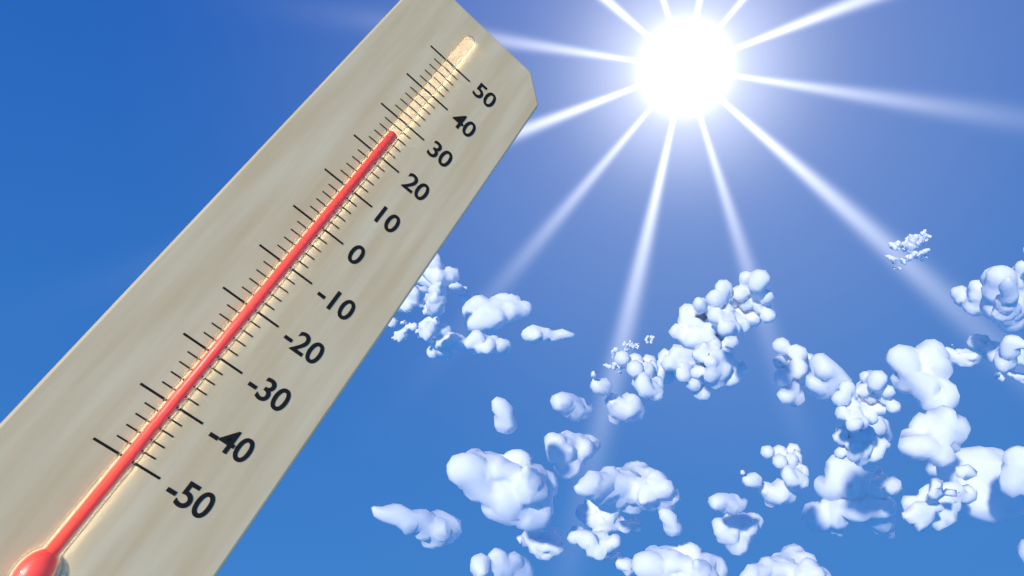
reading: 26 (no unit)
